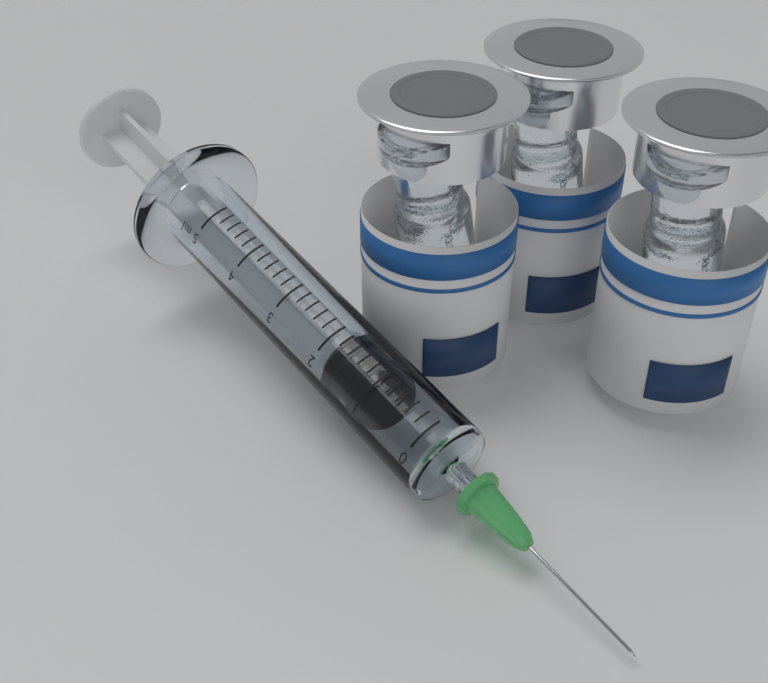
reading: 1.0 ml
